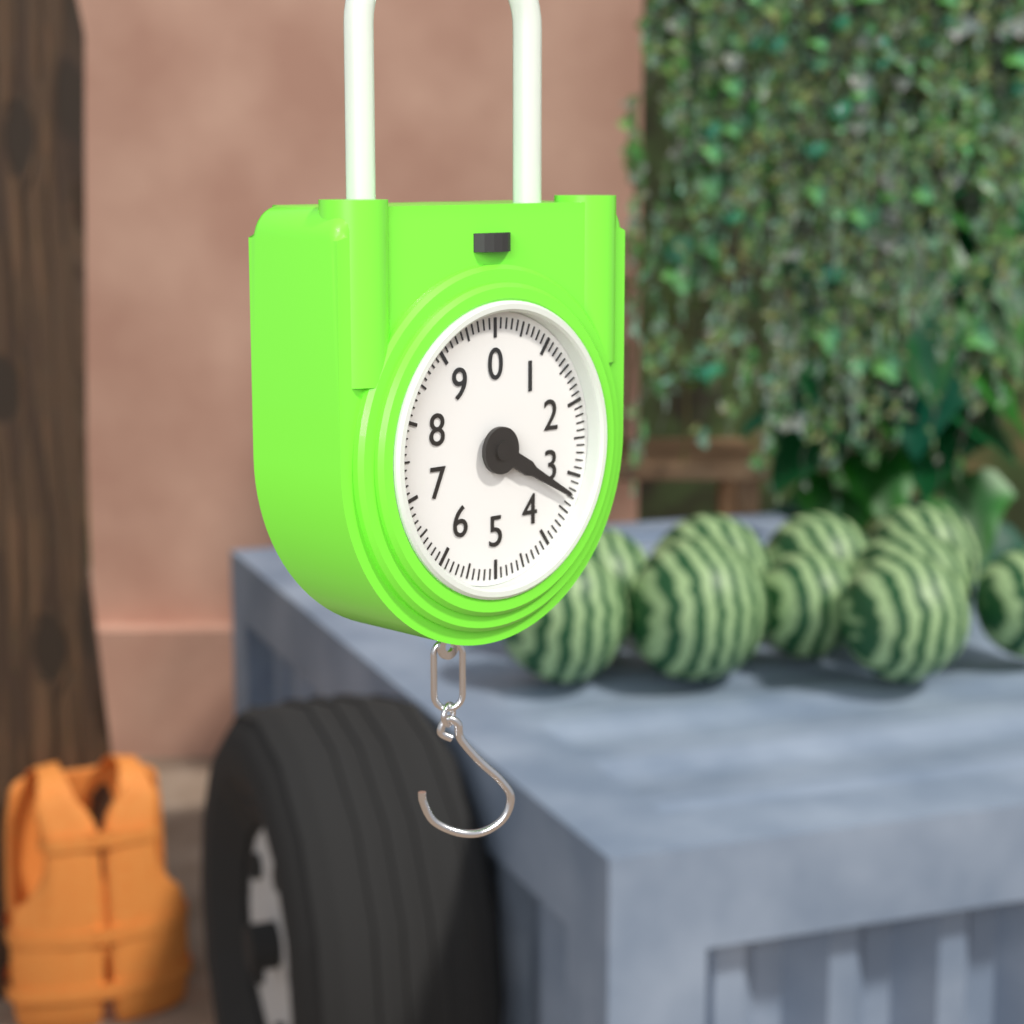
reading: 3.3 (no unit)
